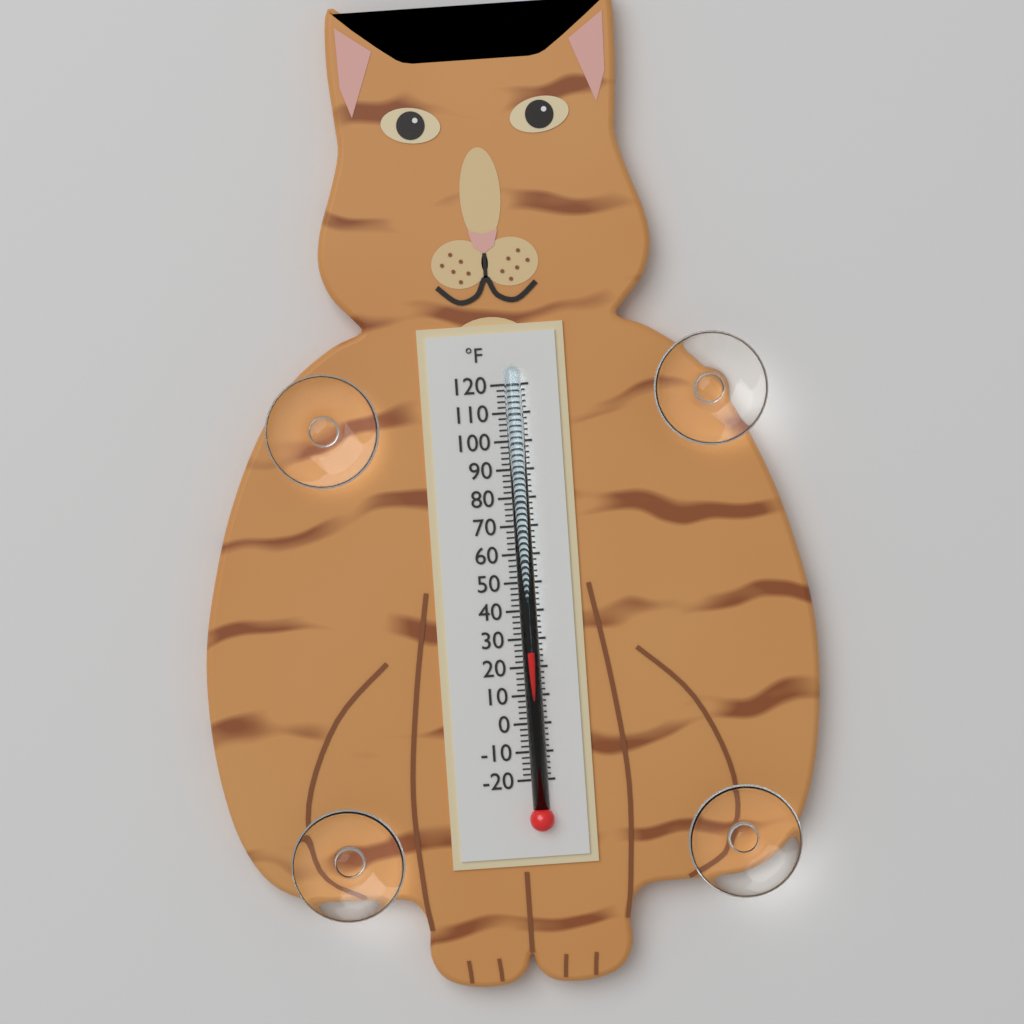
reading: 26 °F
